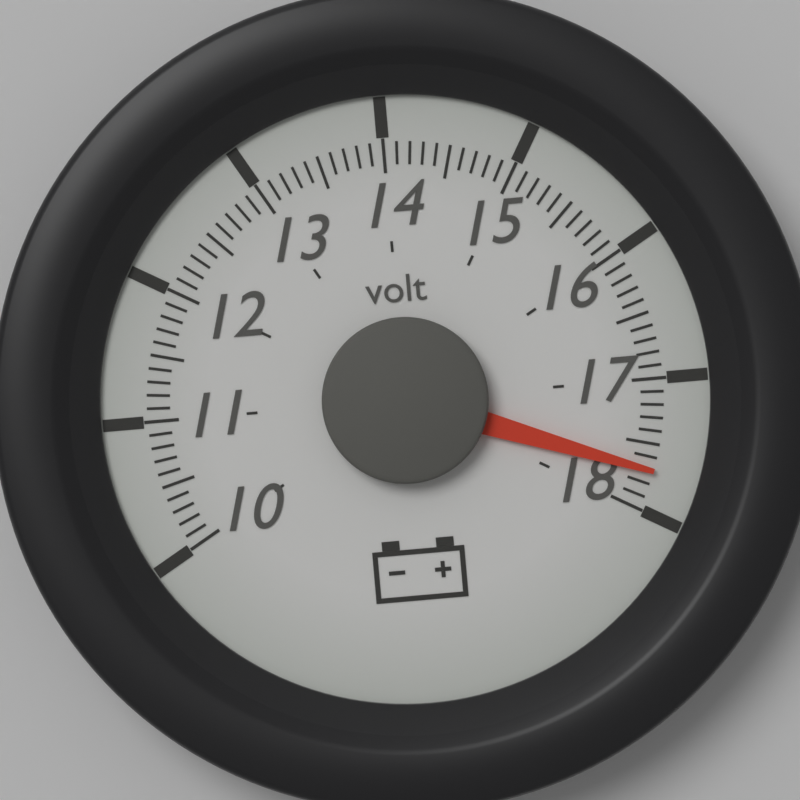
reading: 17.7 volt
